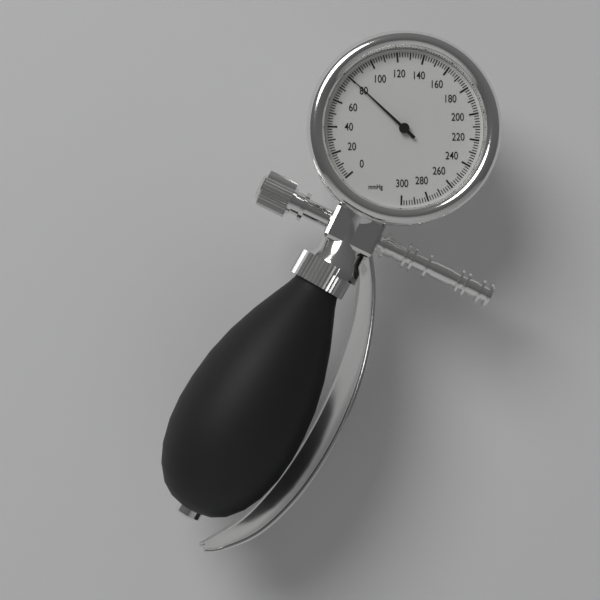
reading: 80 mmHg
